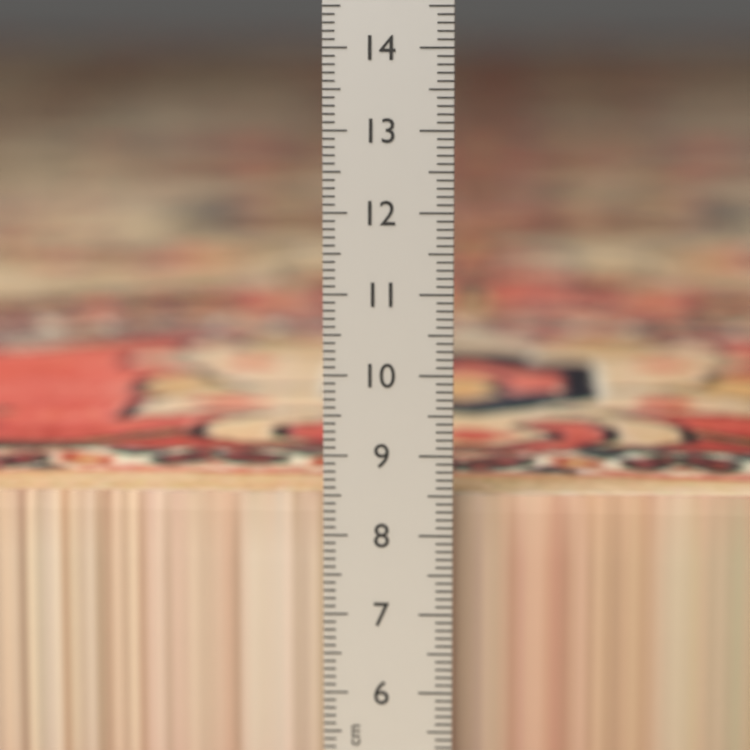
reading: 8.4 cm
